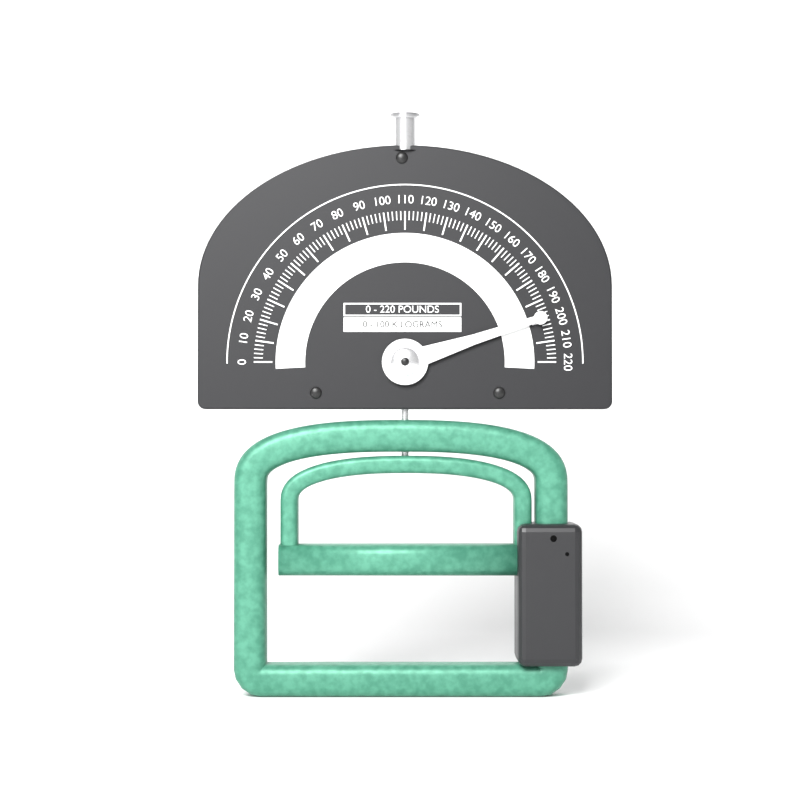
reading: 198 lb
